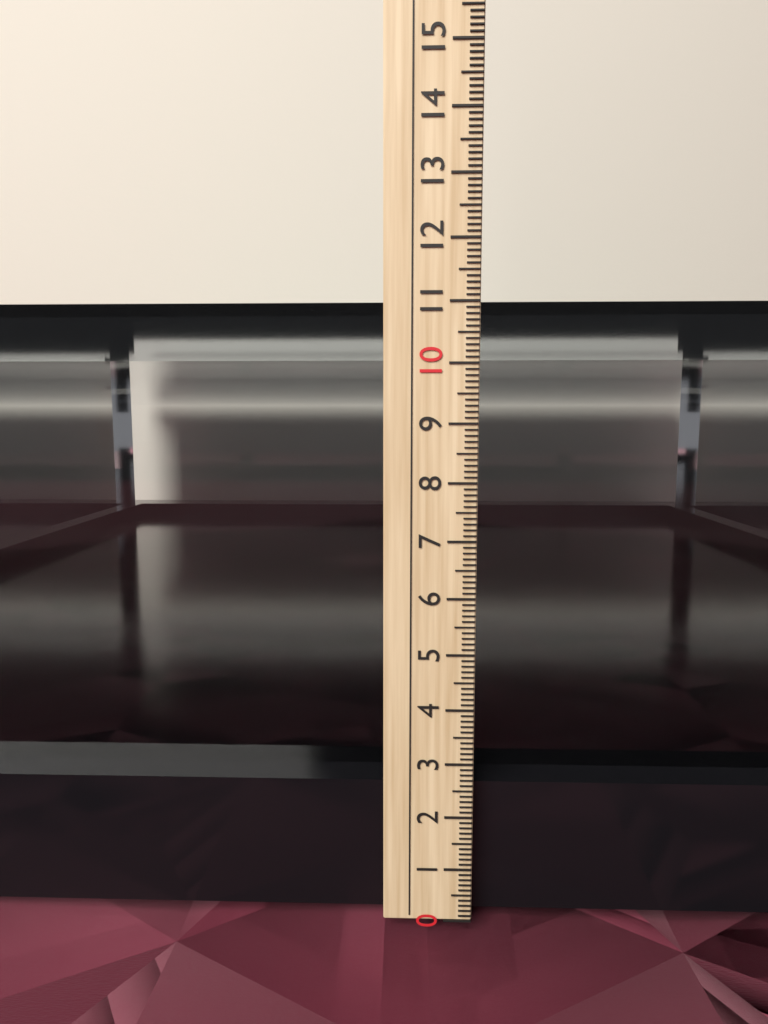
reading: 11.1 cm
